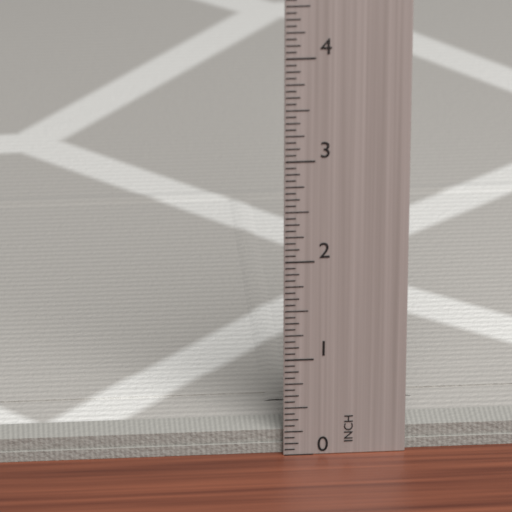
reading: 0.2500 in
